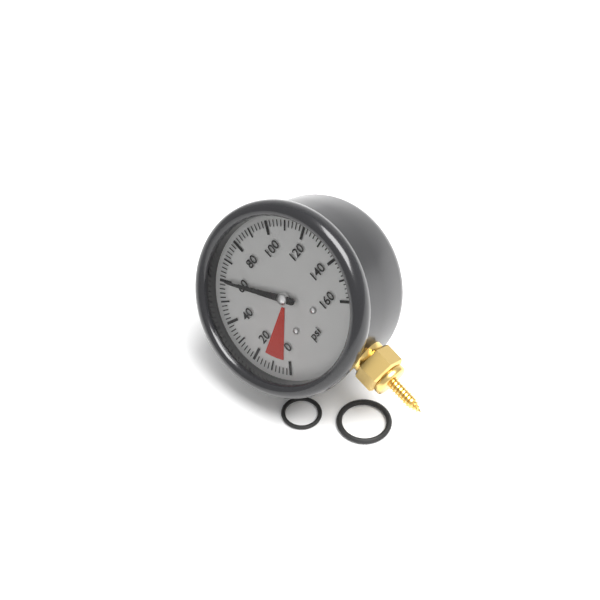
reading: 60 psi
